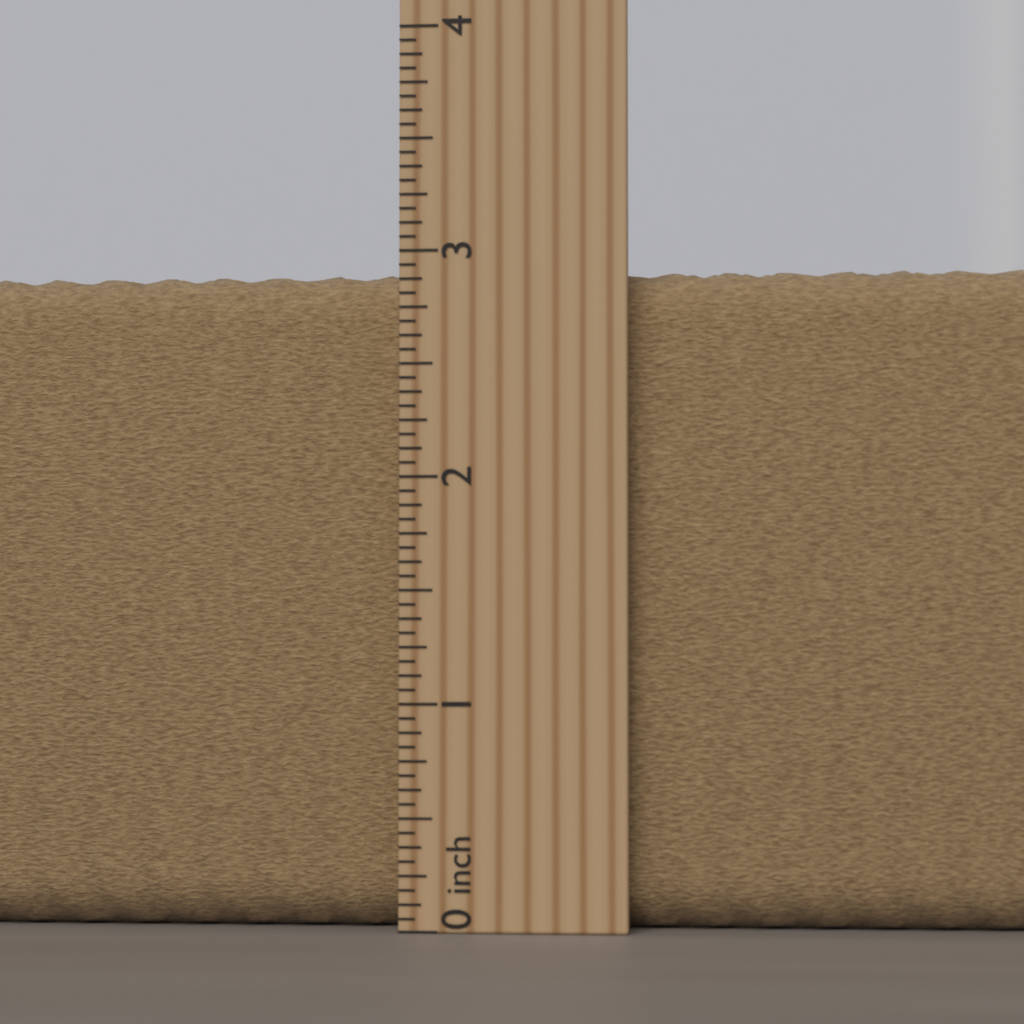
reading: 2.9375 inch
